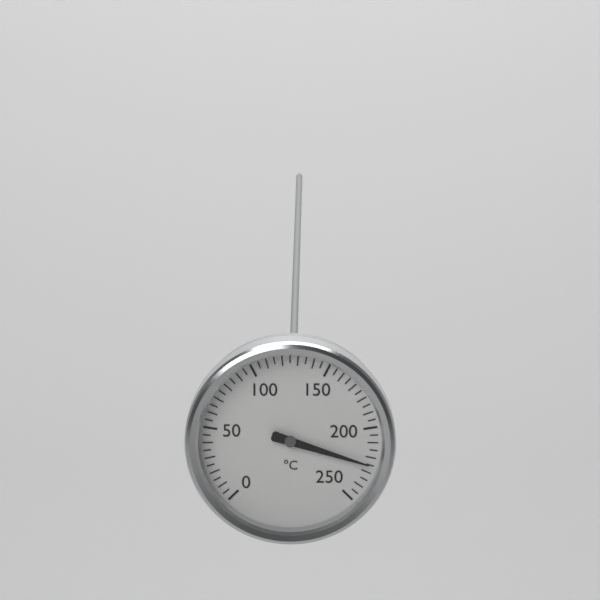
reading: 225 °C
